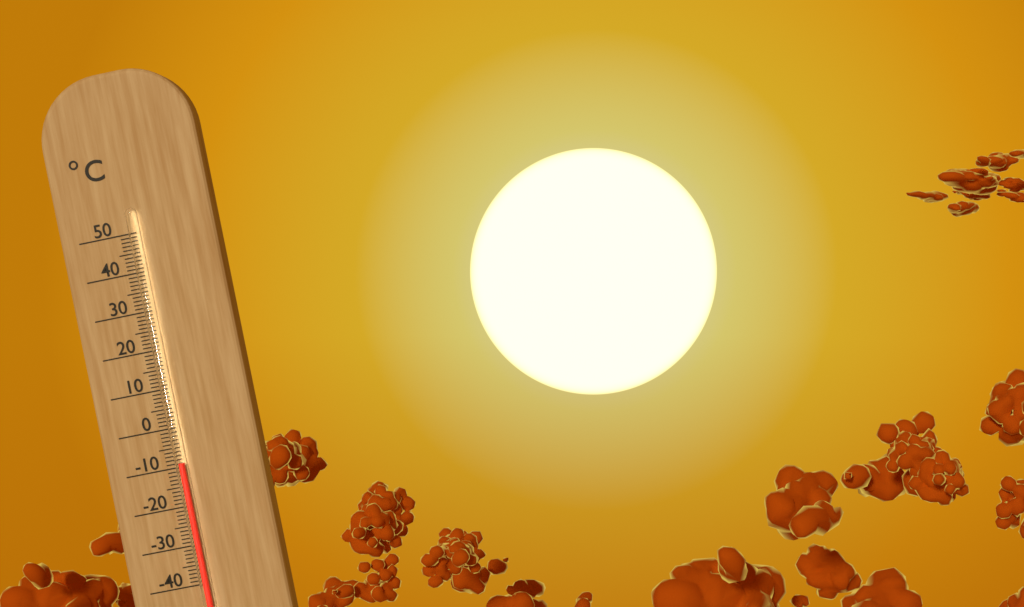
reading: -9 °C
